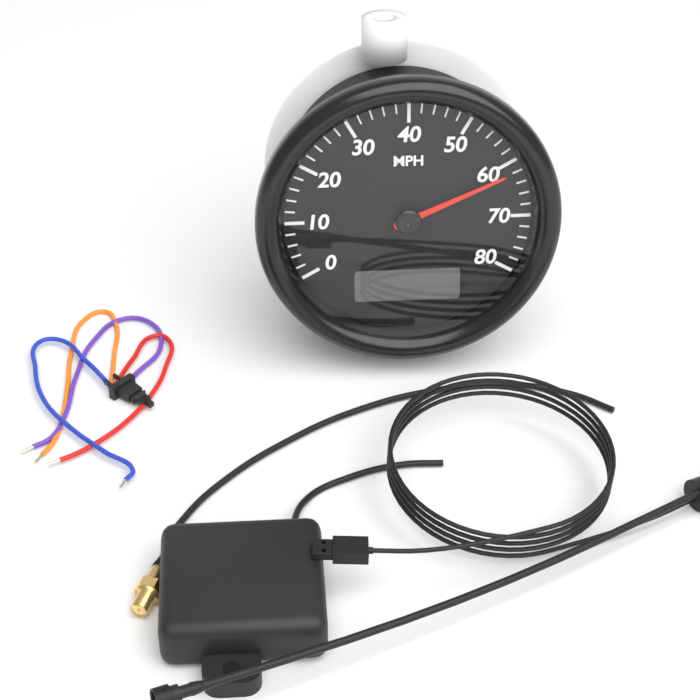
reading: 62 MPH
